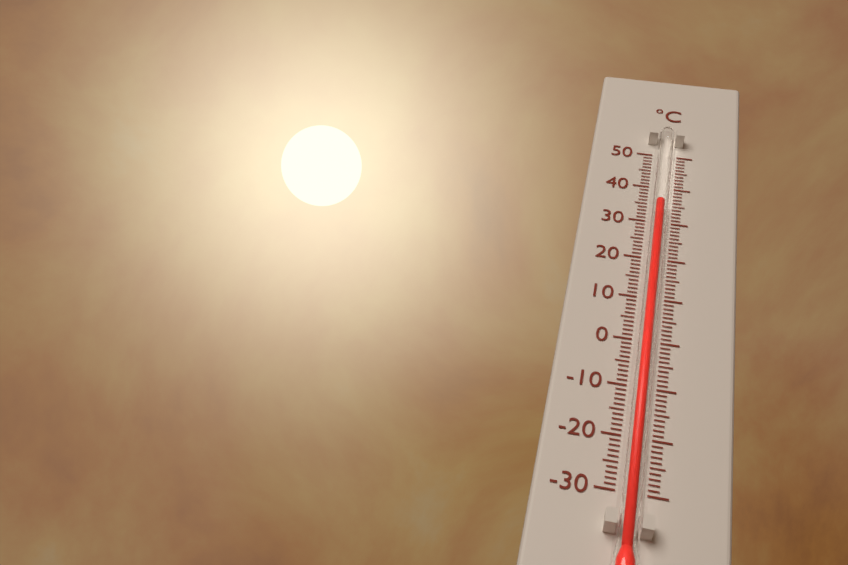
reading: 34 °C
